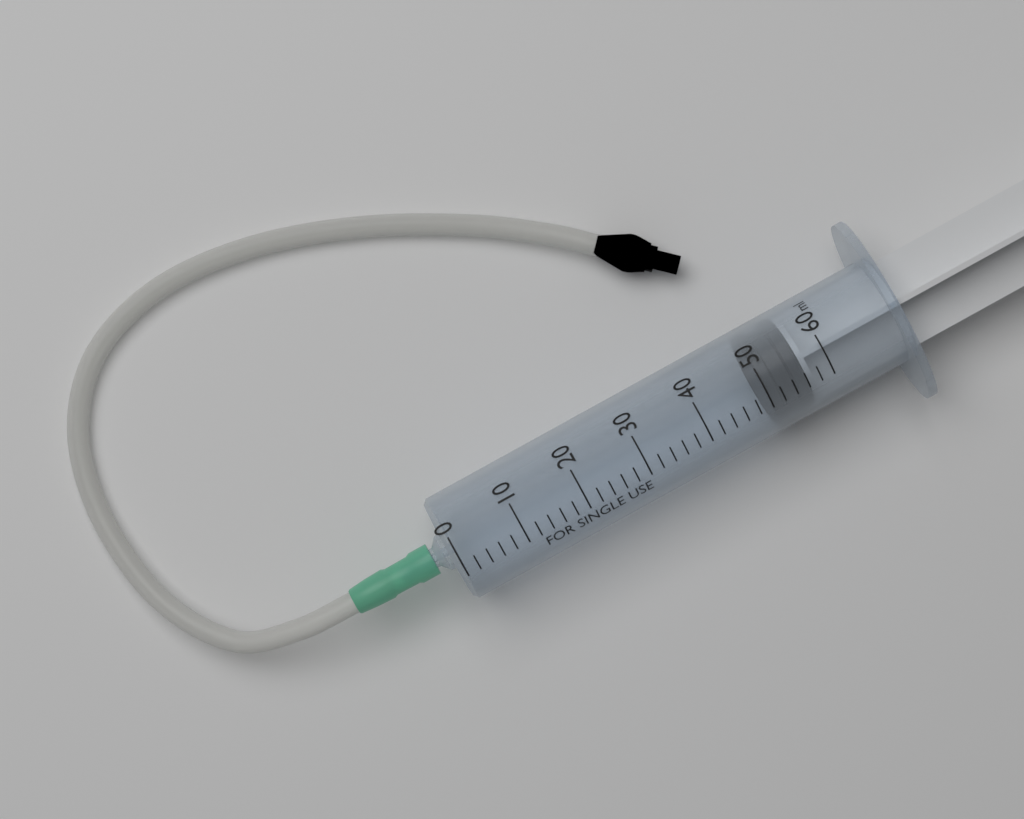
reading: 50 ml
